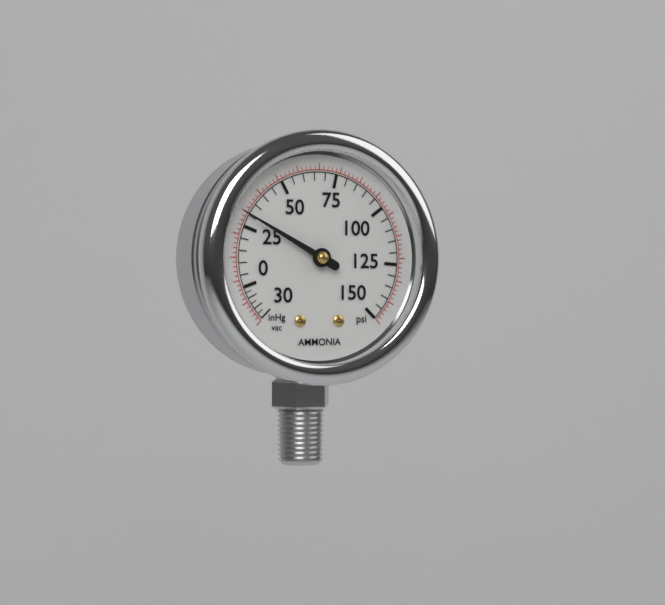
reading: 30 psi
